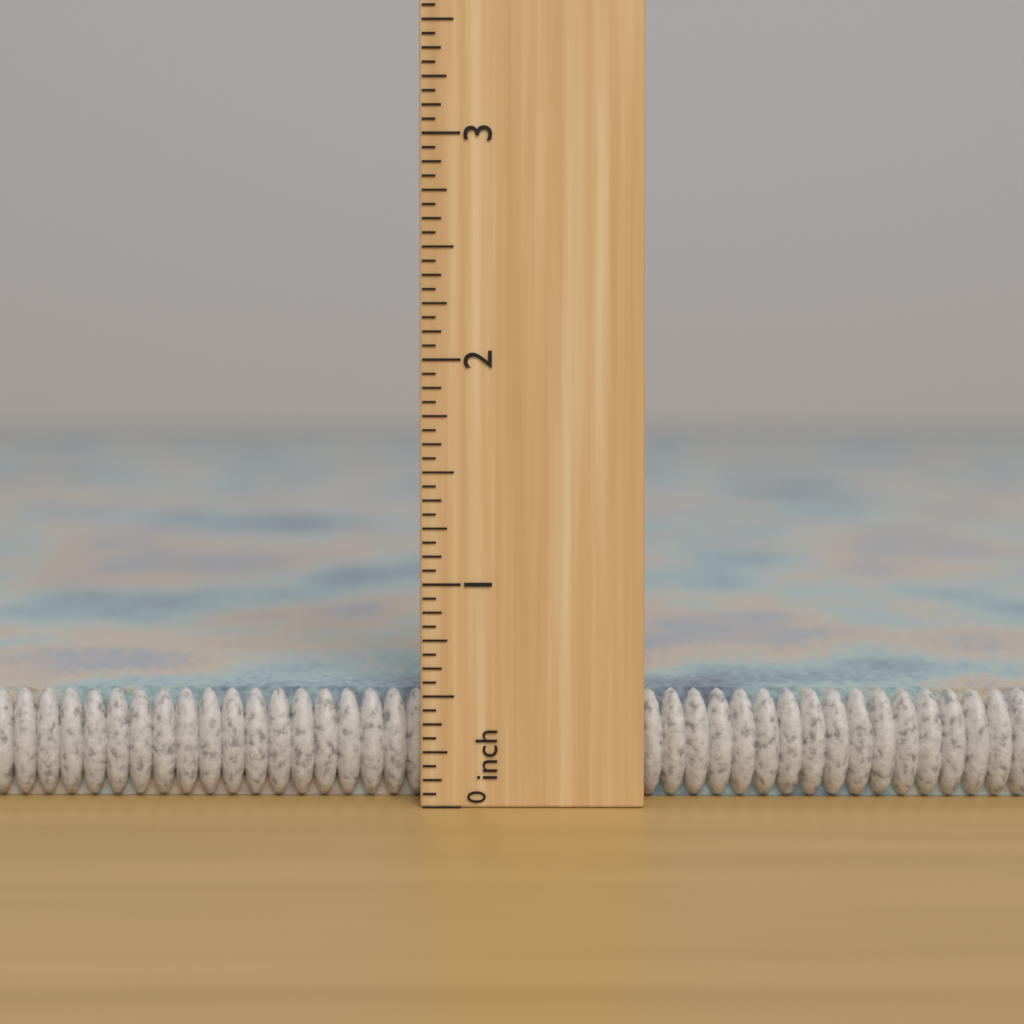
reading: 0.5000 inch
